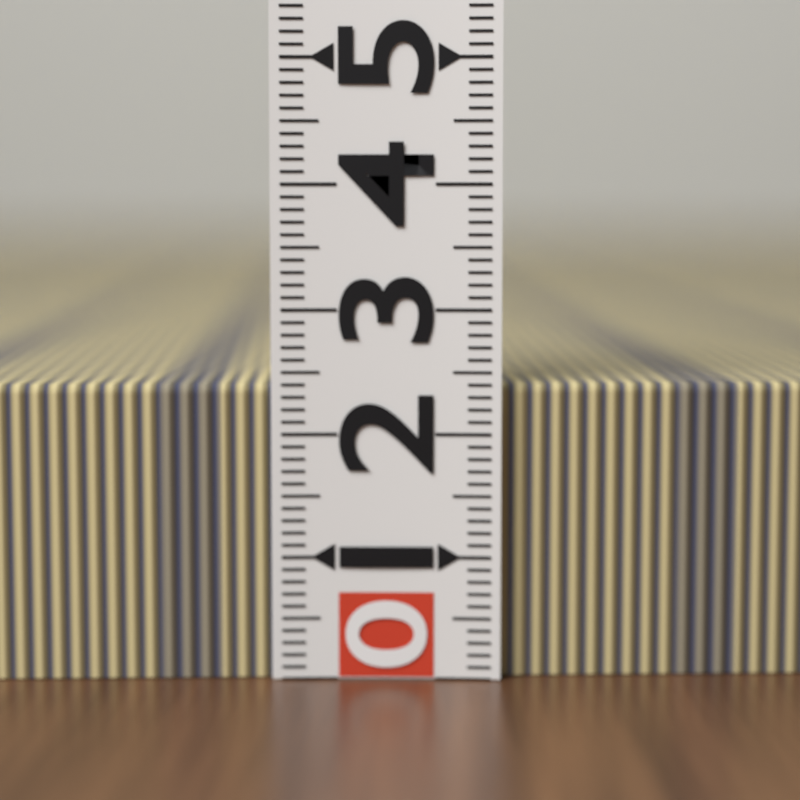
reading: 2.4 (no unit)
